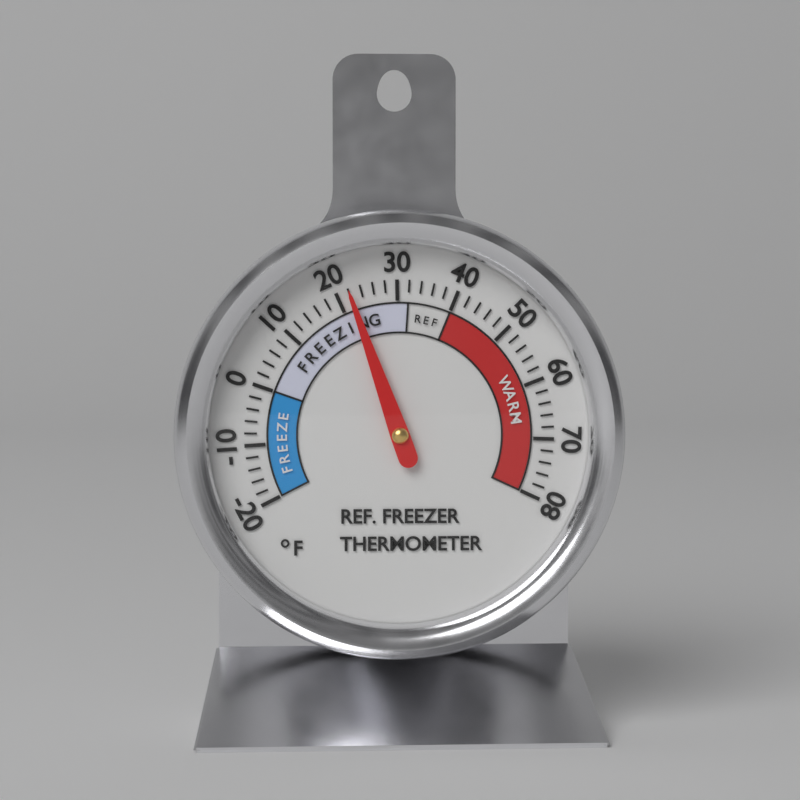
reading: 22 °F
